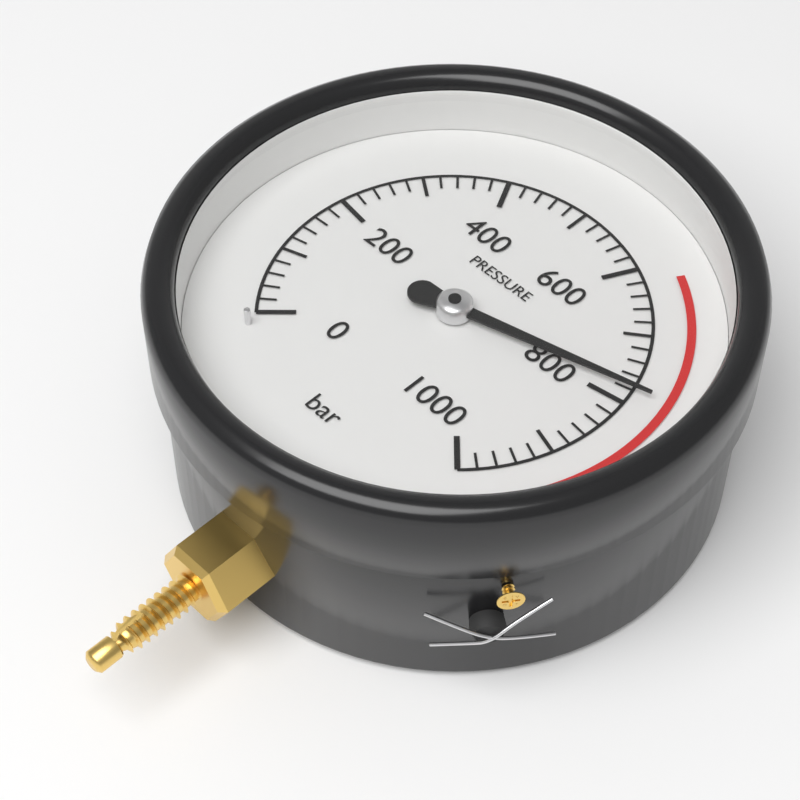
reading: 780 bar
